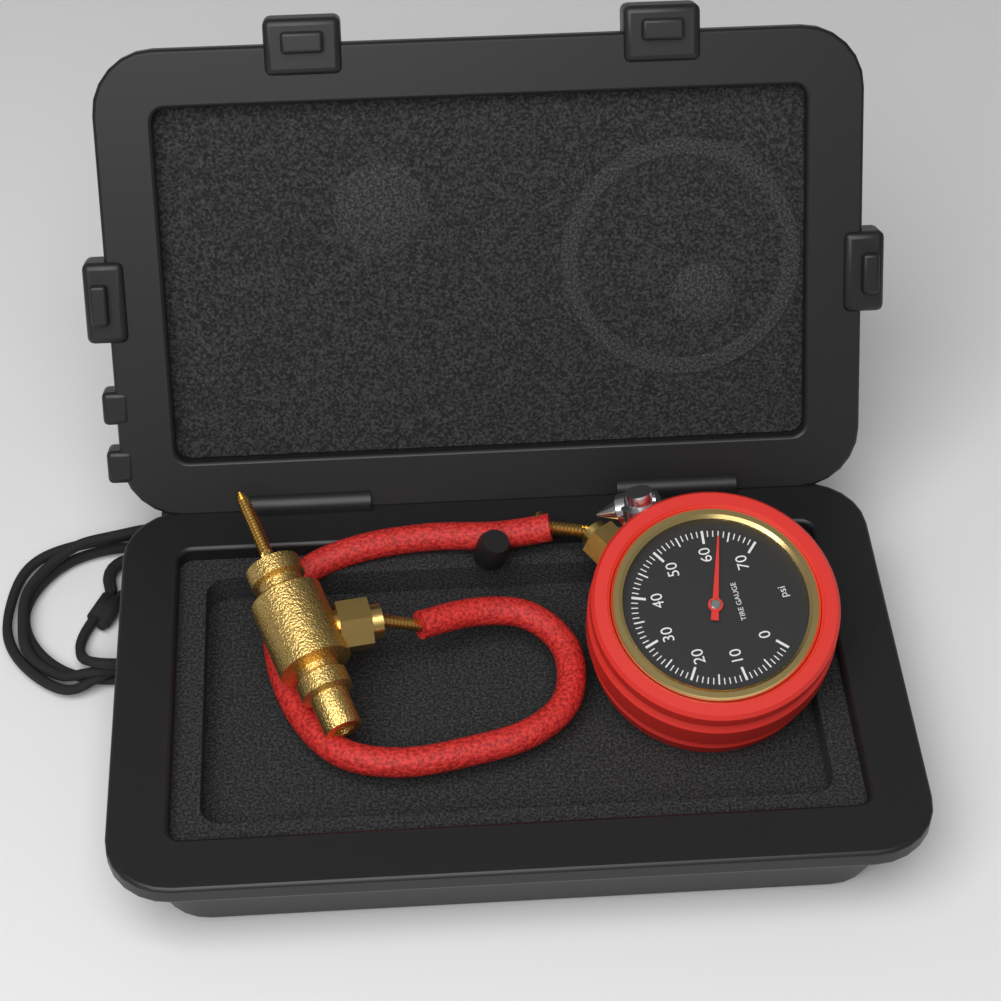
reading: 63 psi
